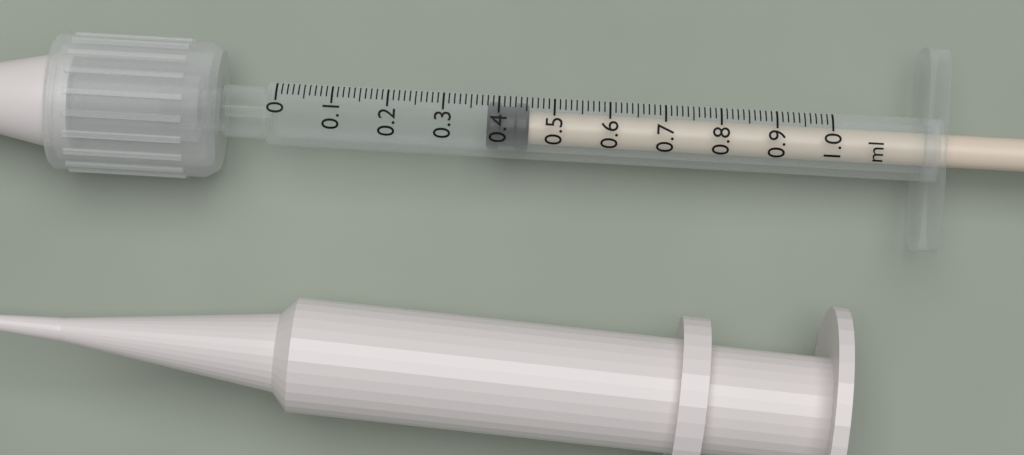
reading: 0.38 ml
